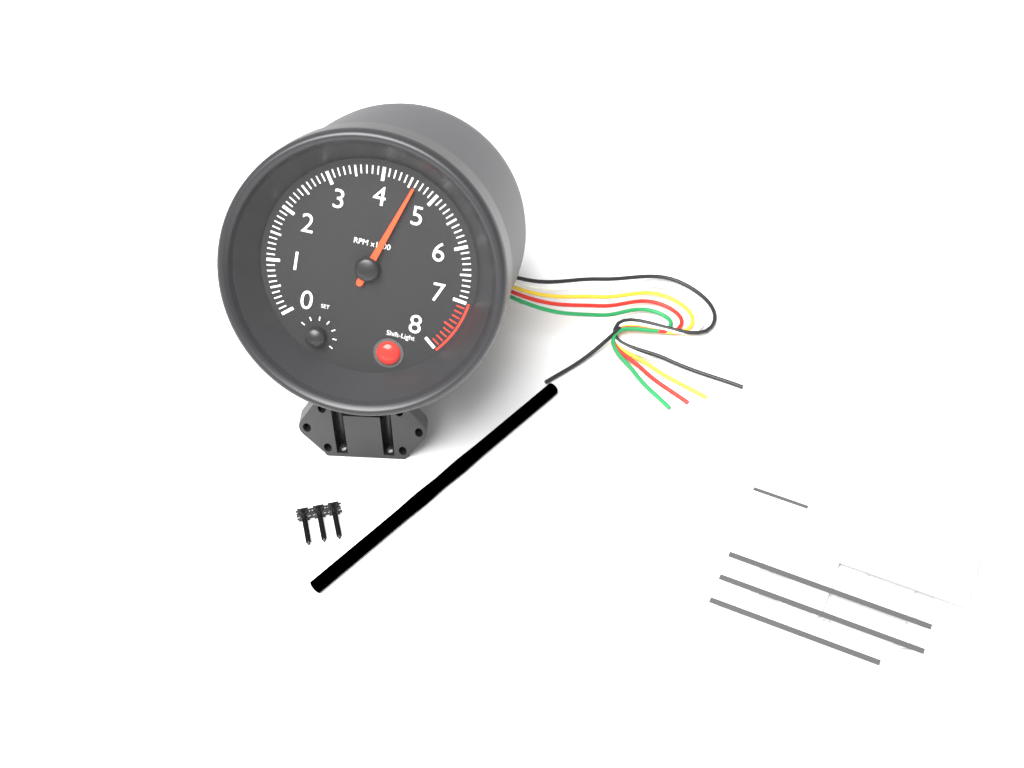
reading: 4600 RPM
